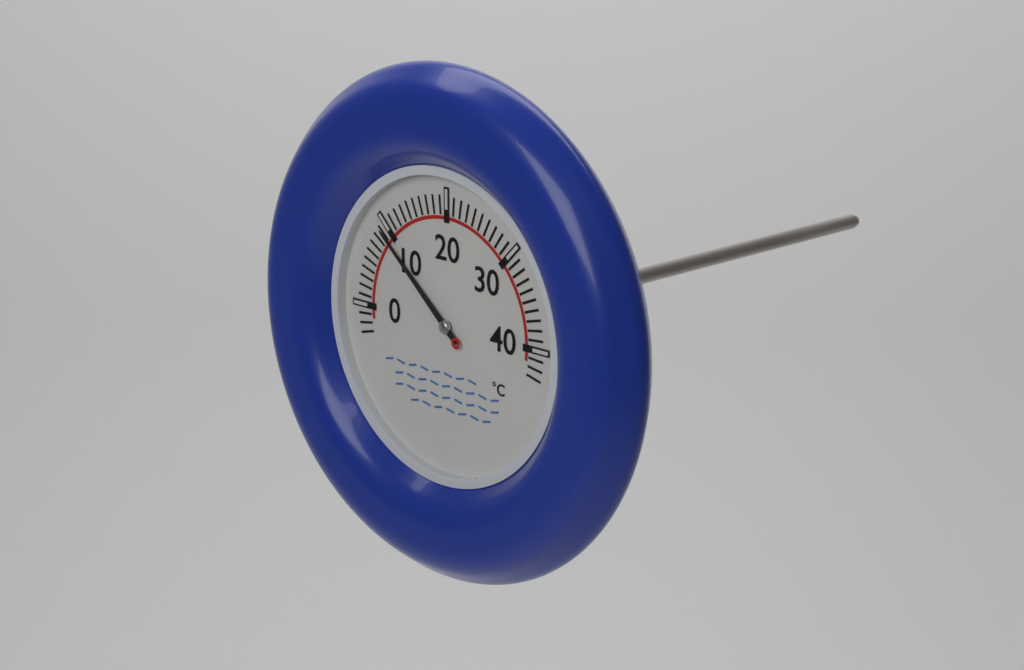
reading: 9 °C
